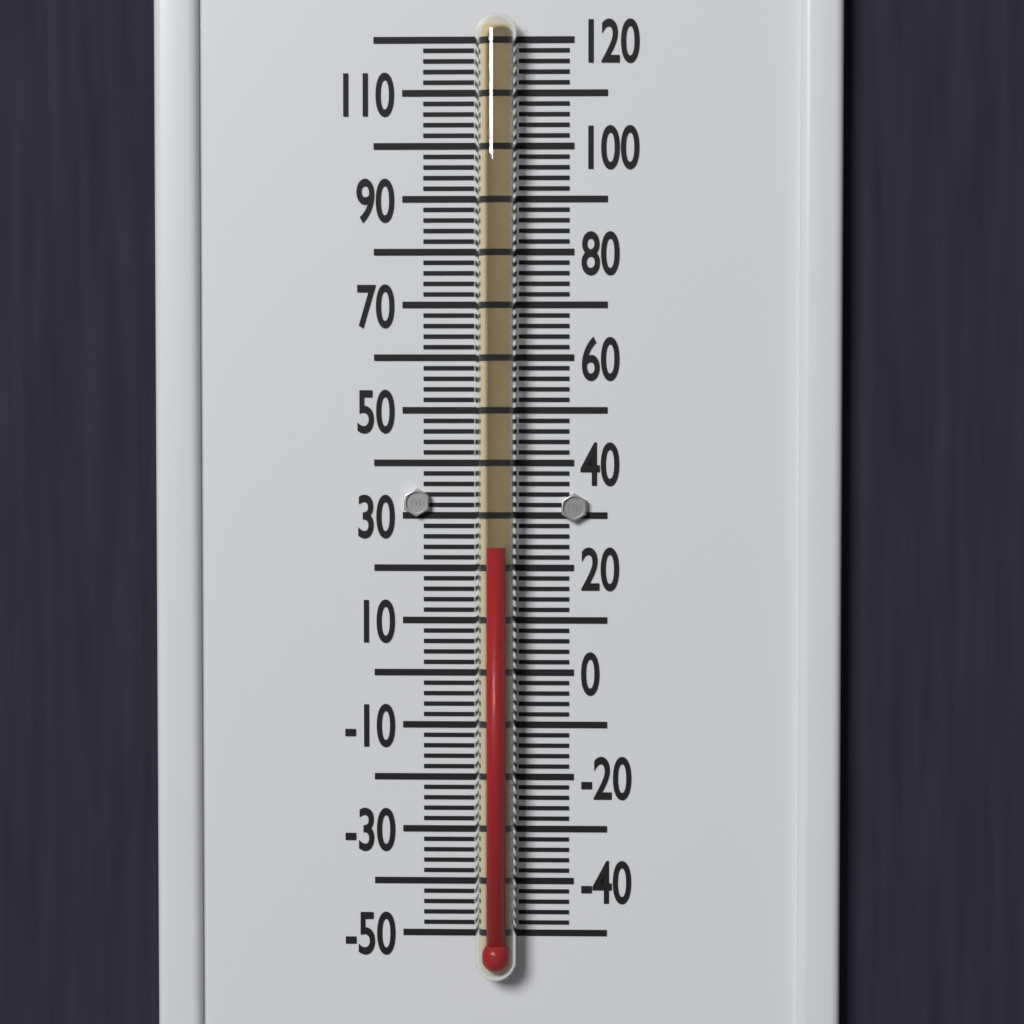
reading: 24 °F
